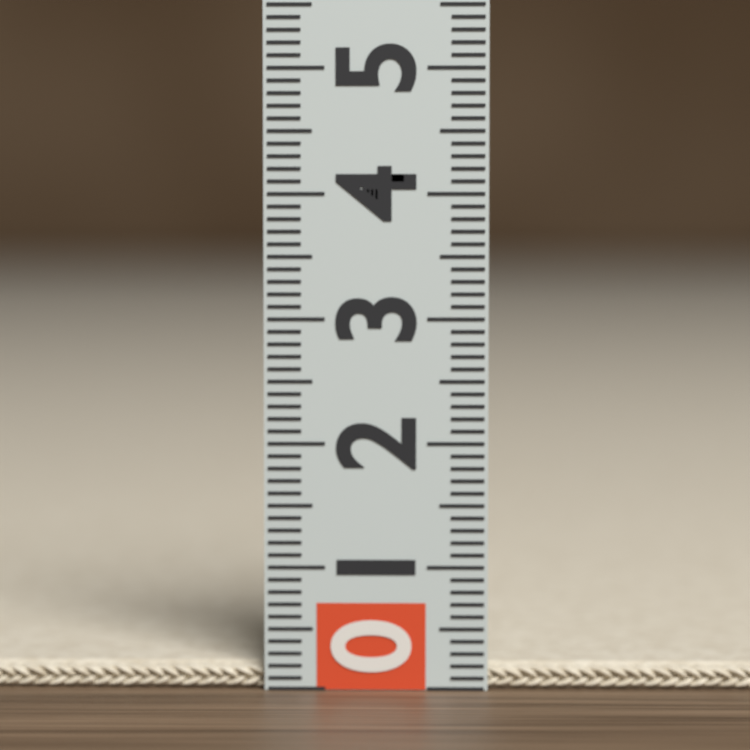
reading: 0.2 (no unit)
